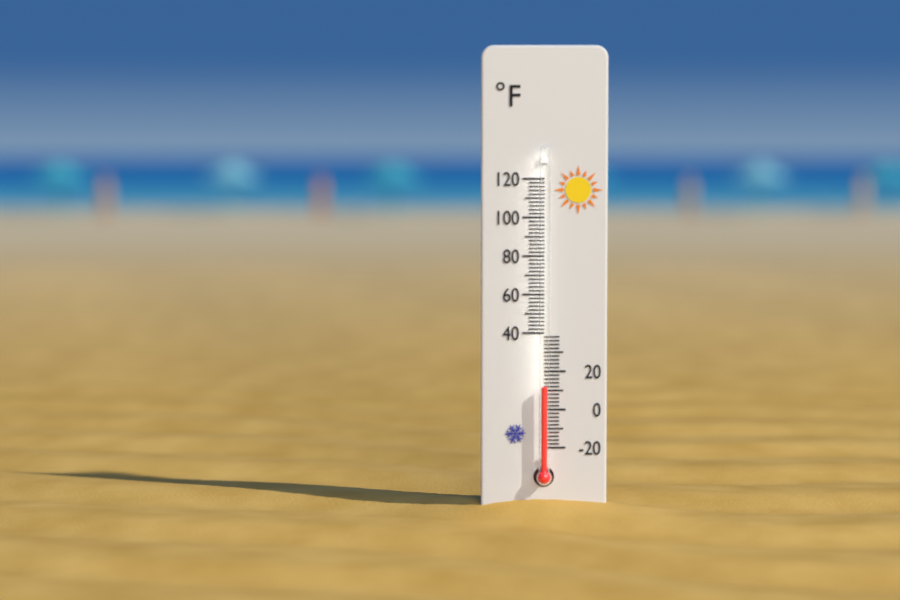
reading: 12 °F
